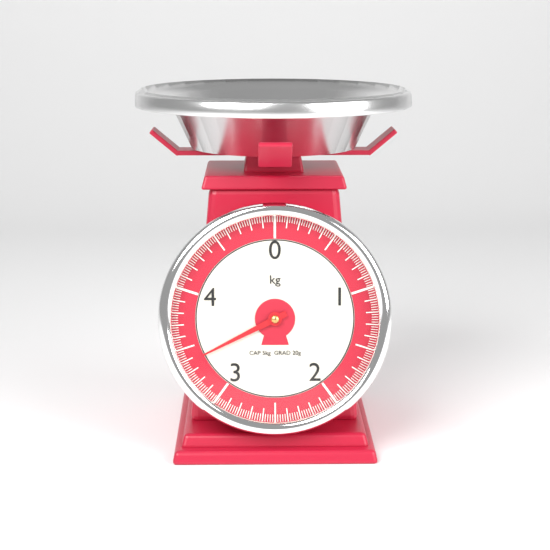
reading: 3.38 kg
